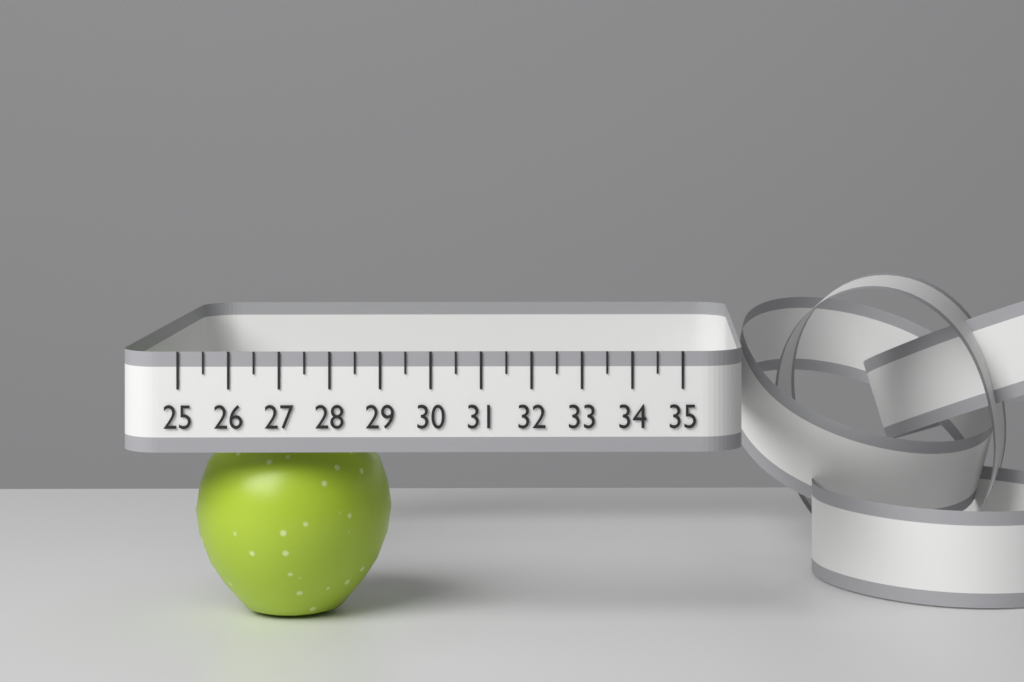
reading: 29.0 (no unit)
